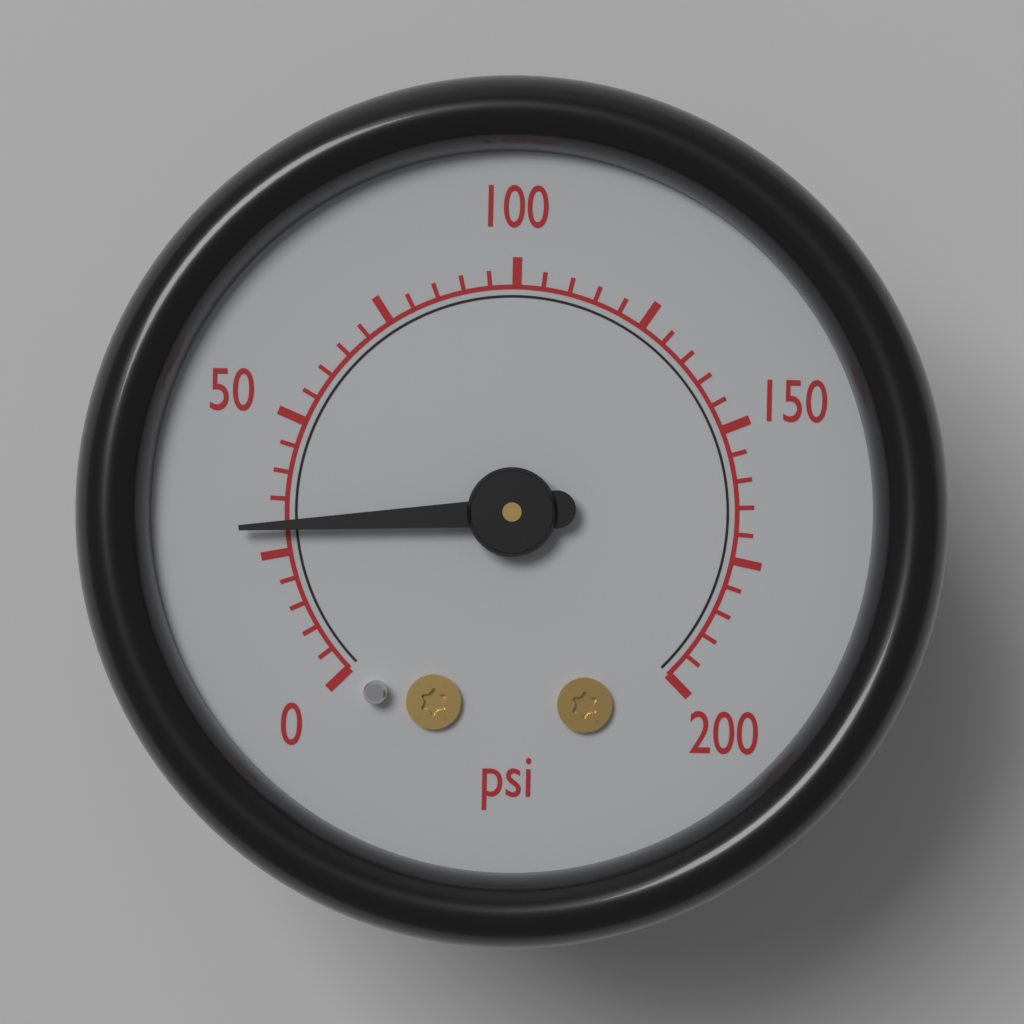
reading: 30 psi
